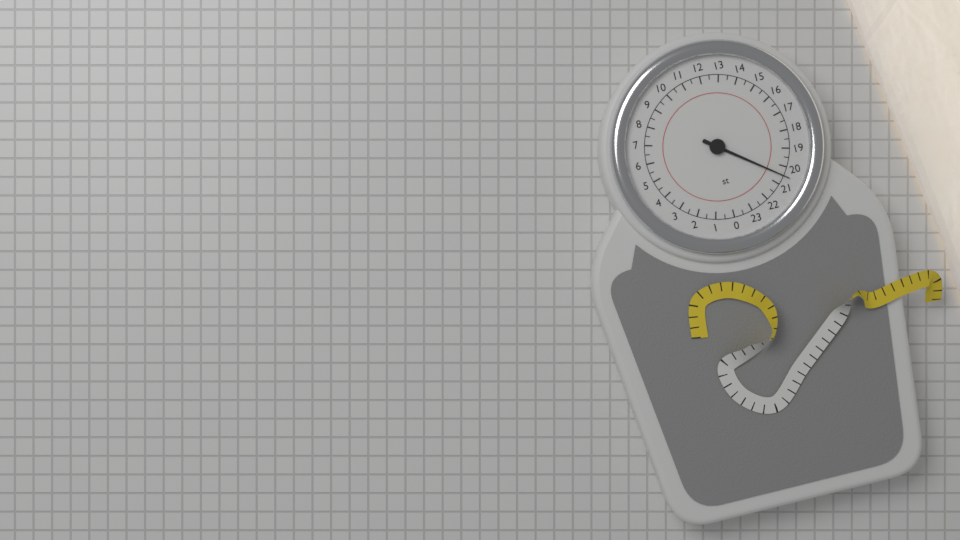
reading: 20.5 st
